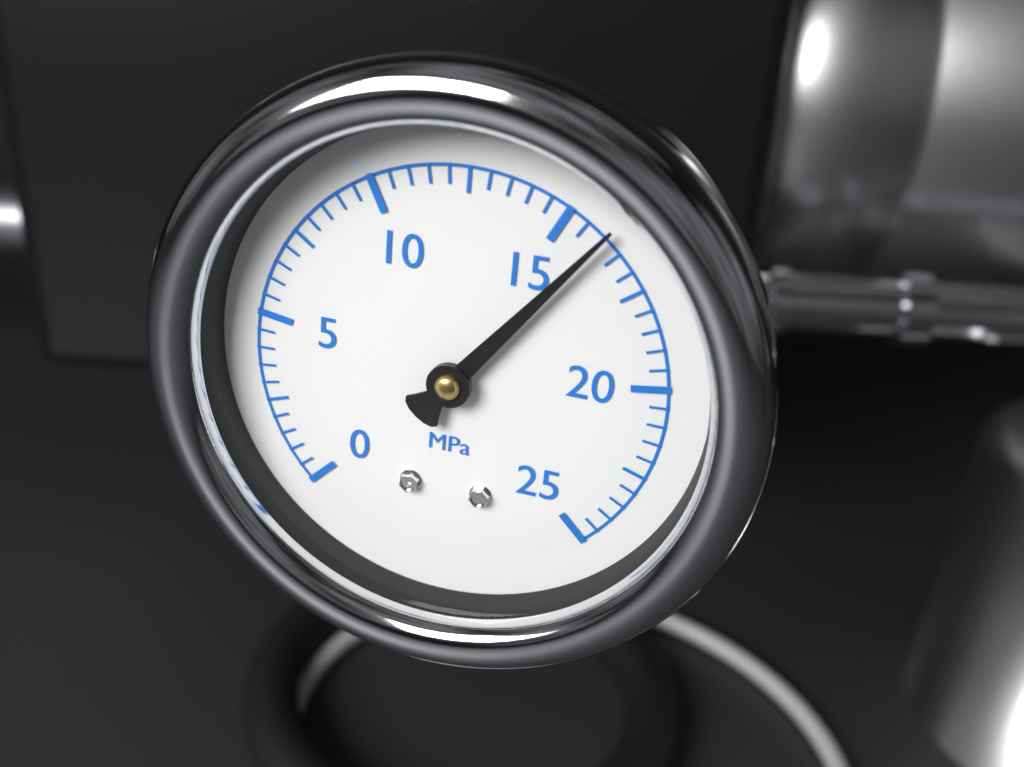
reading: 16.0 MPa
